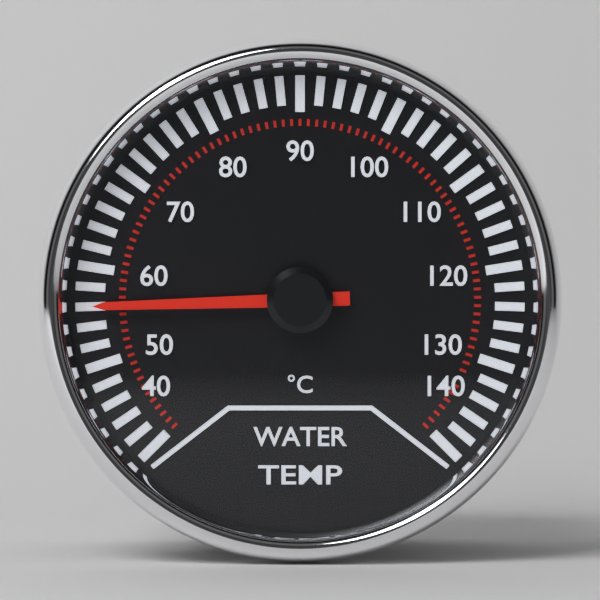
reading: 56 °C
